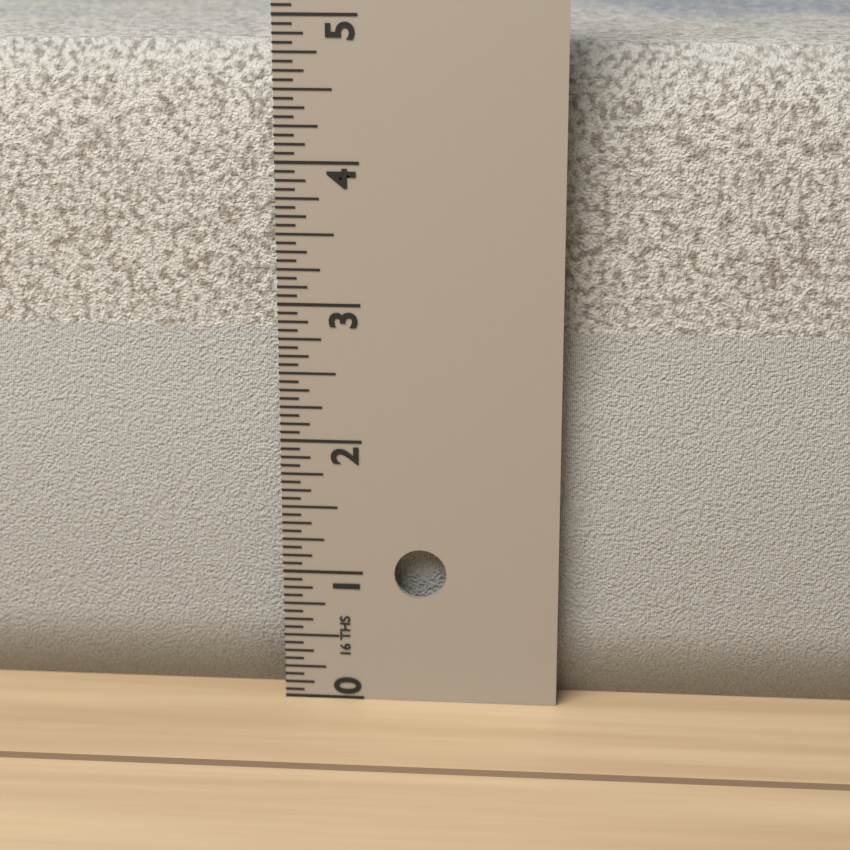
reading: 4.7500 in
